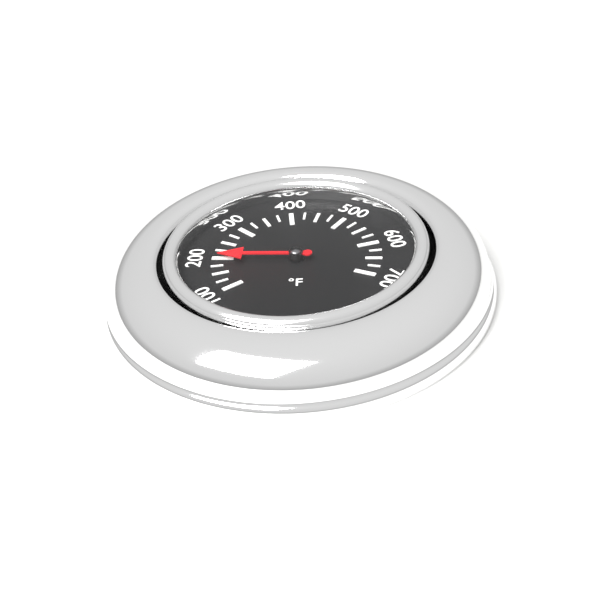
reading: 200 °F
